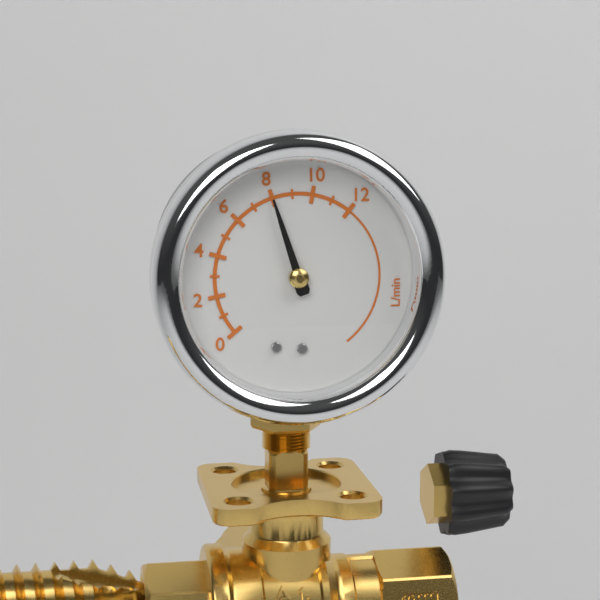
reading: 8 L/min
